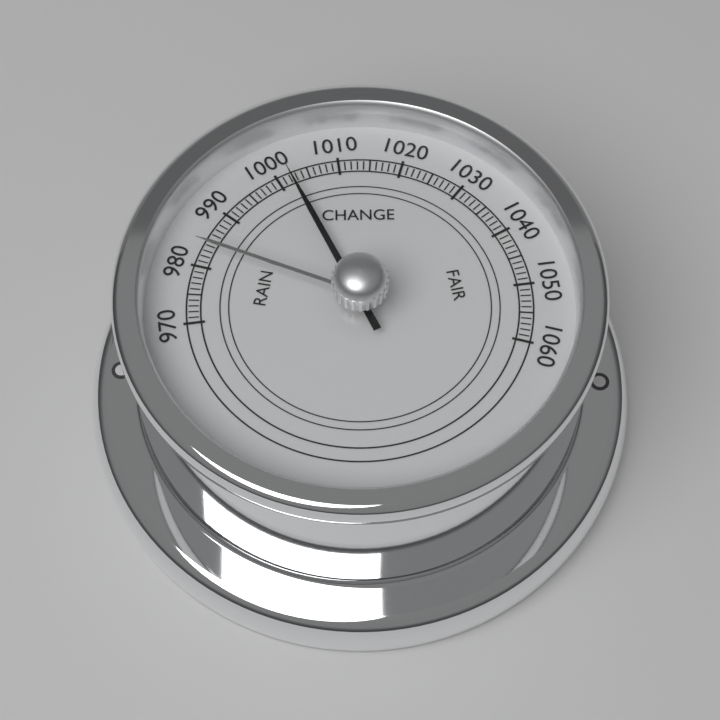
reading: 1002 (no unit)
